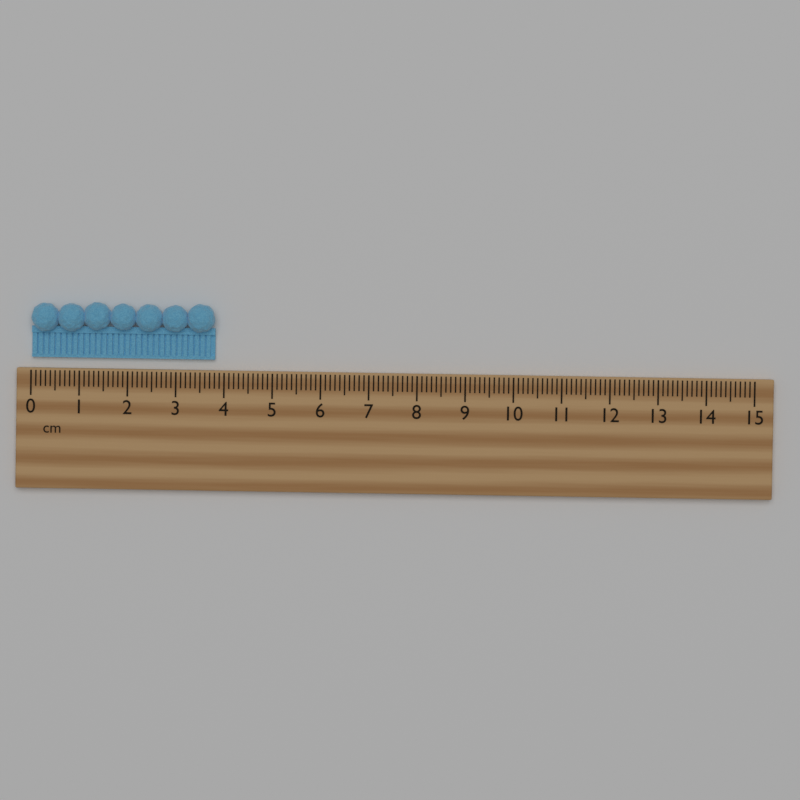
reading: 3.8 cm
